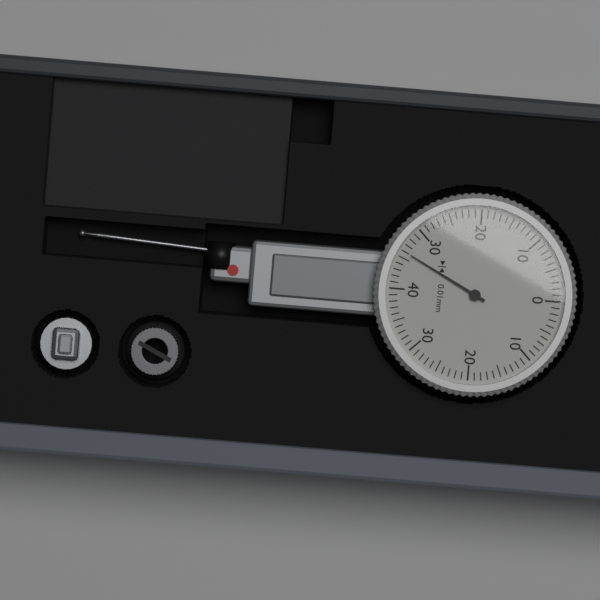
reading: 0.34 mm
